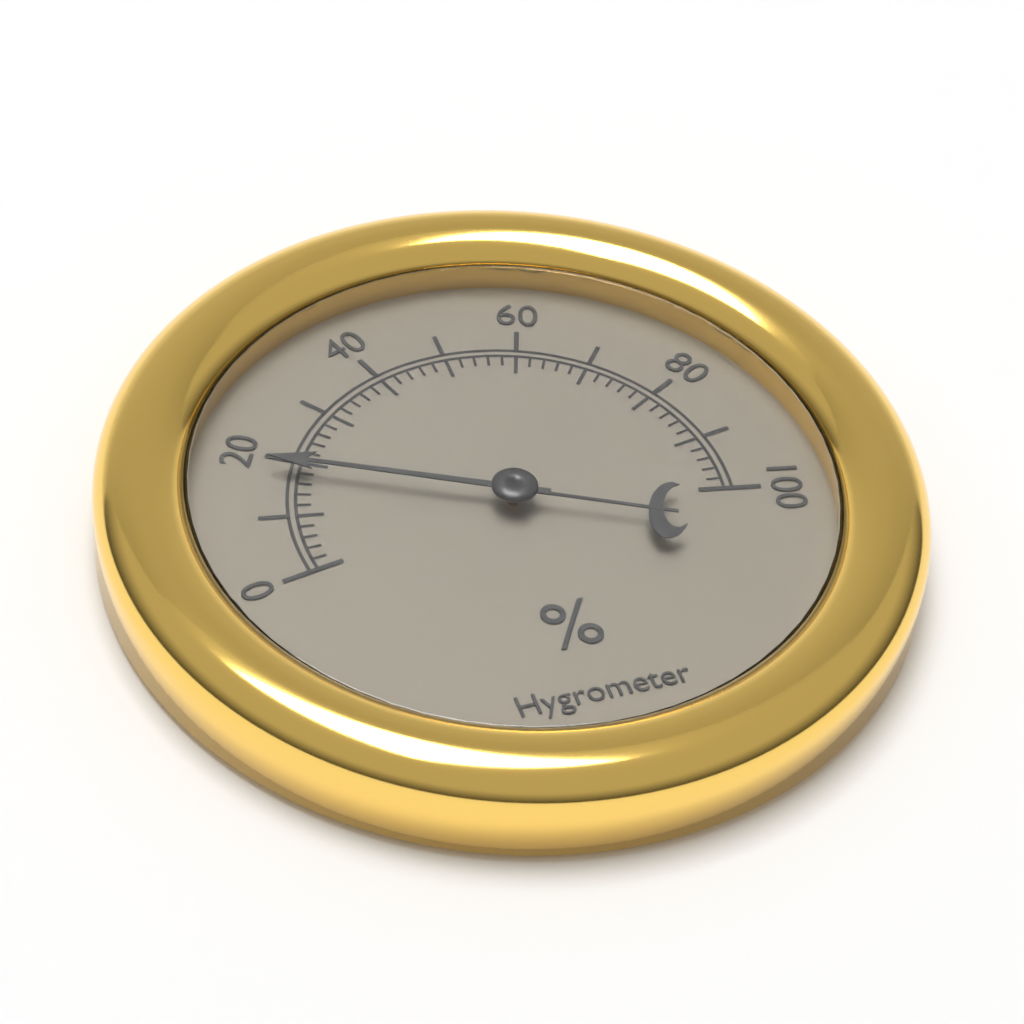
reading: 18 %
